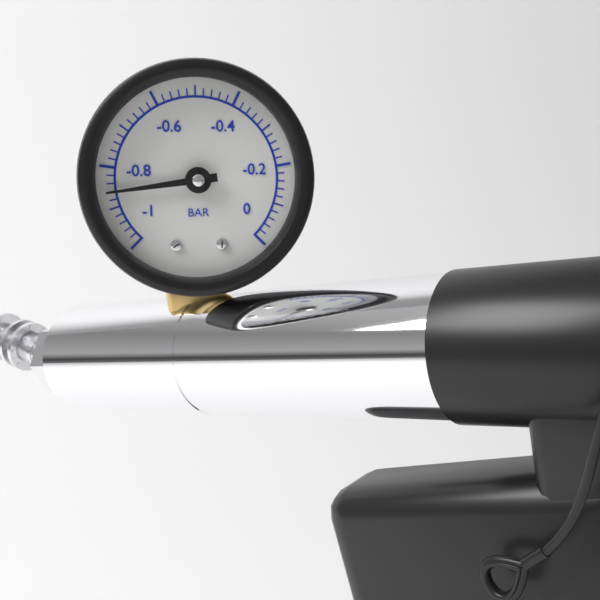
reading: -0.86 bar
